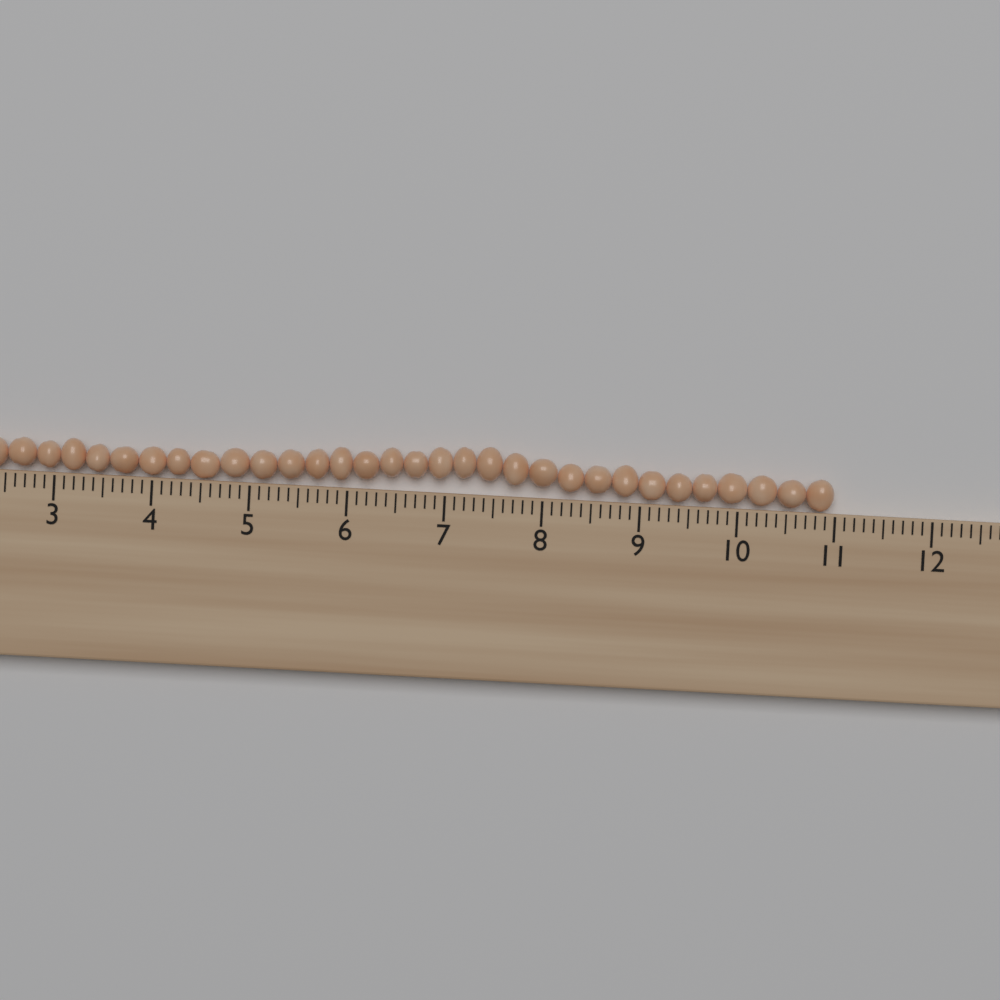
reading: 11.0 cm
